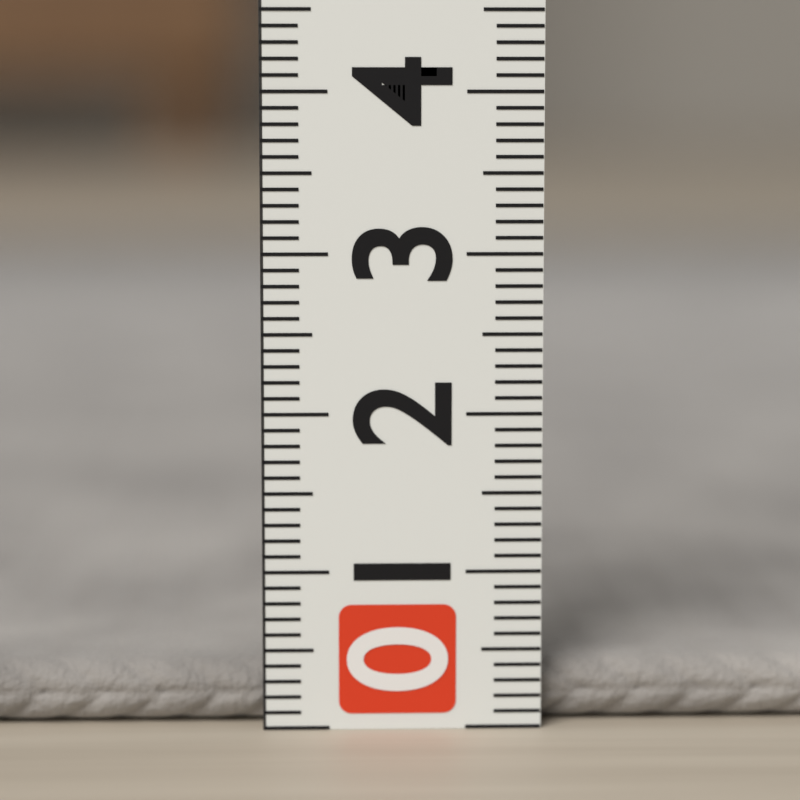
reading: 0.4 (no unit)
